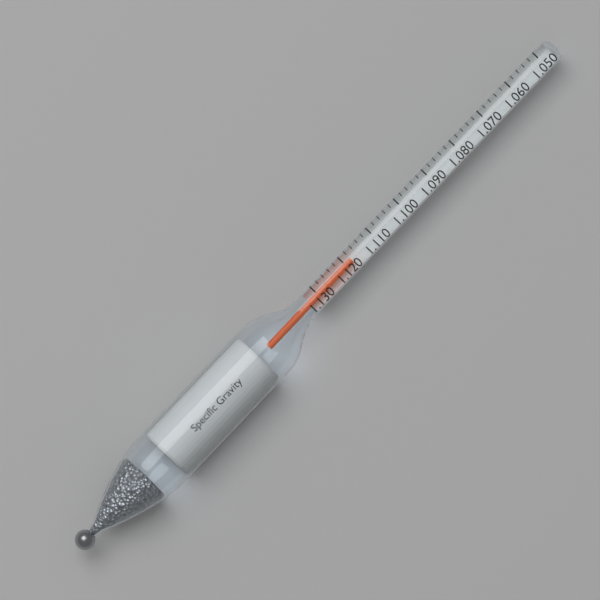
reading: 1.118 (no unit)
